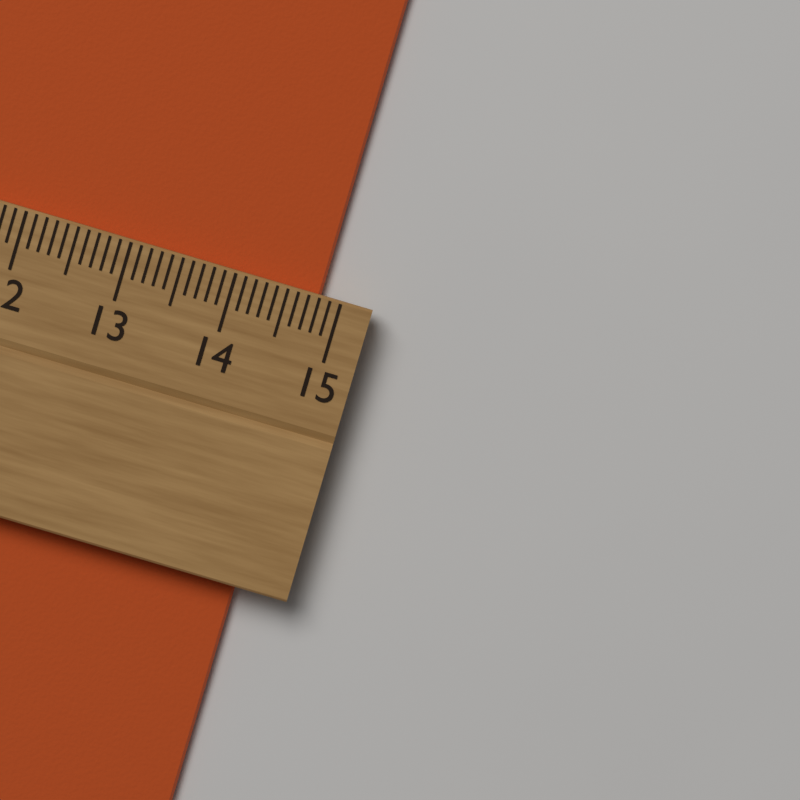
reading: 14.8 cm
